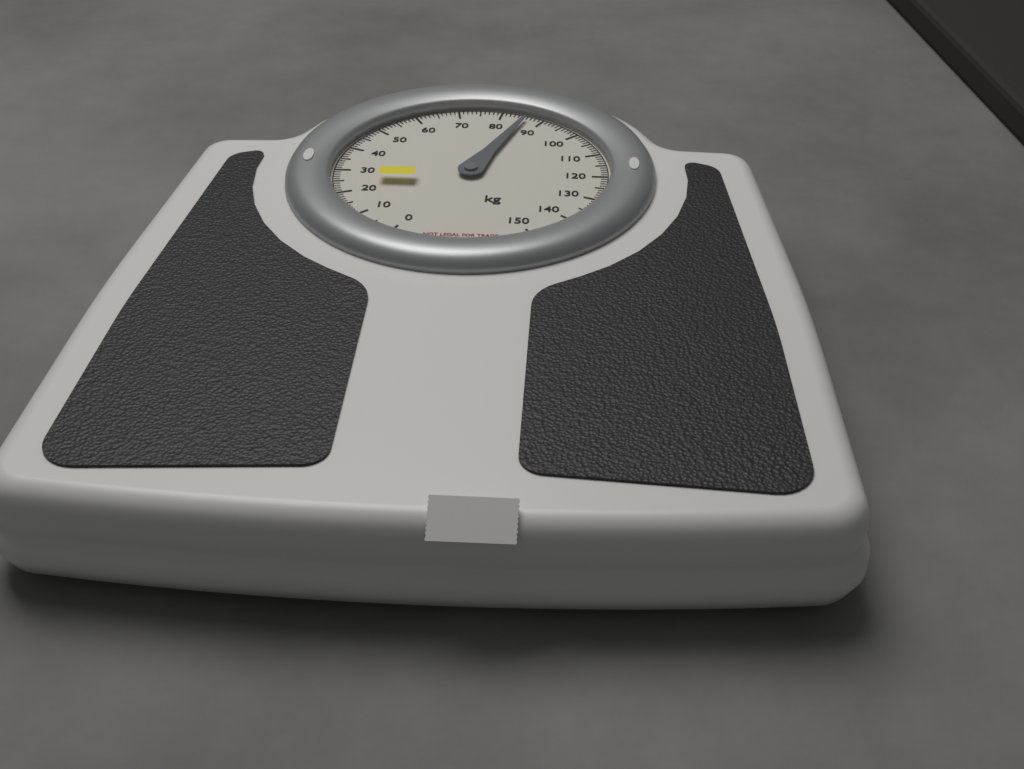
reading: 86 kg
